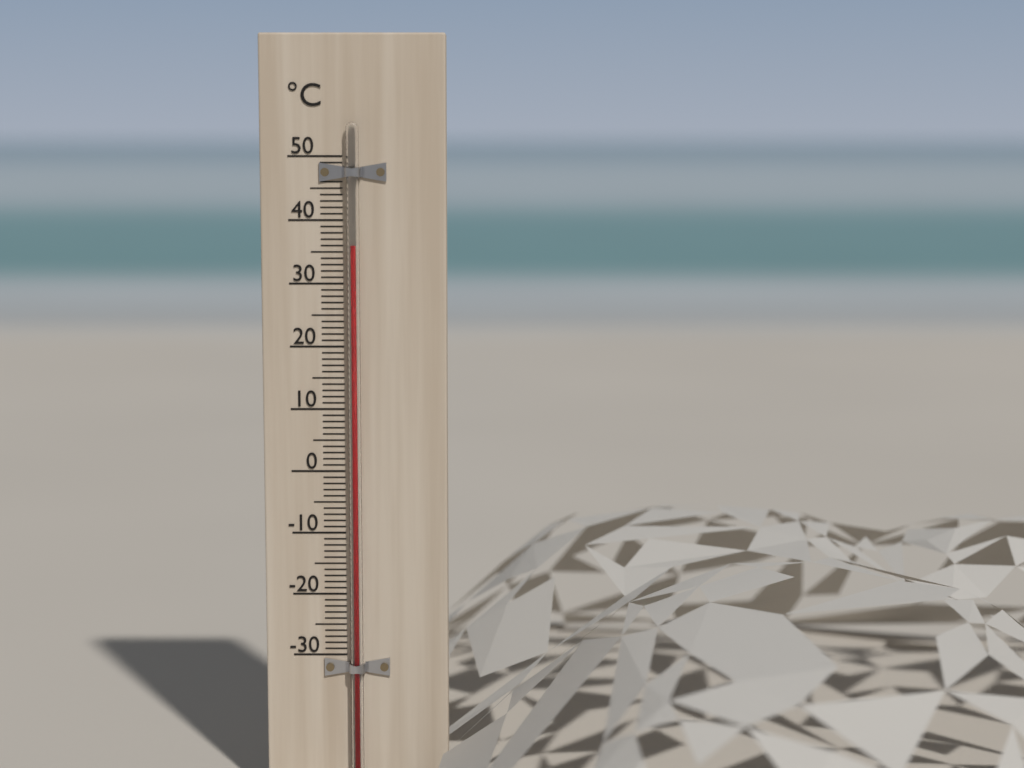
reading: 36 °C
